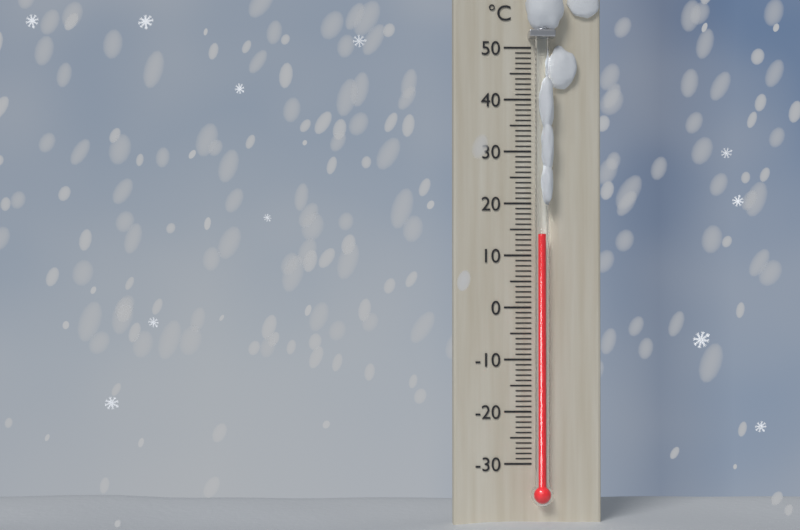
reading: 14 °C
